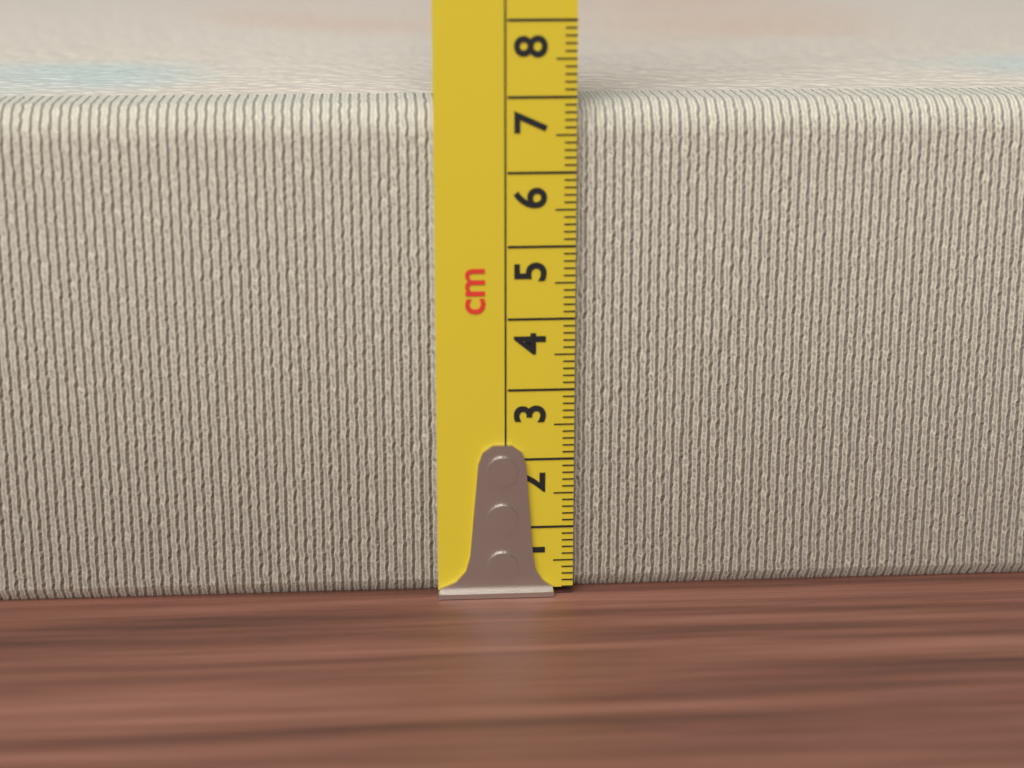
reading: 6.9 cm
